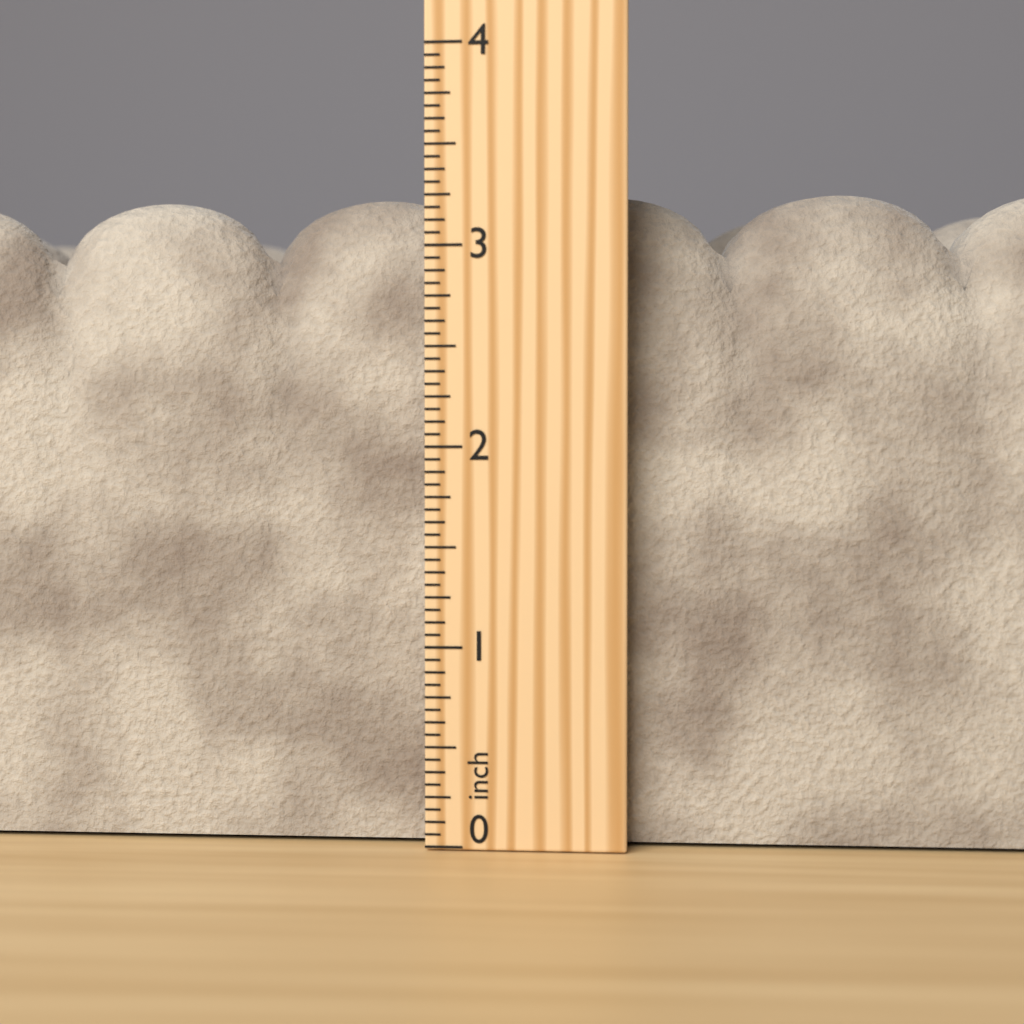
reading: 3.3125 inch
